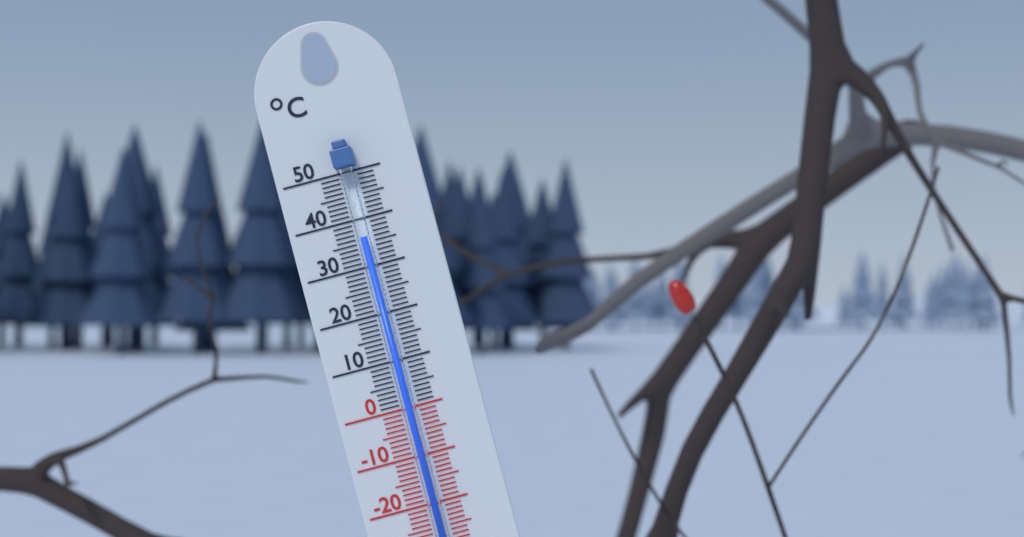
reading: 36 °C
